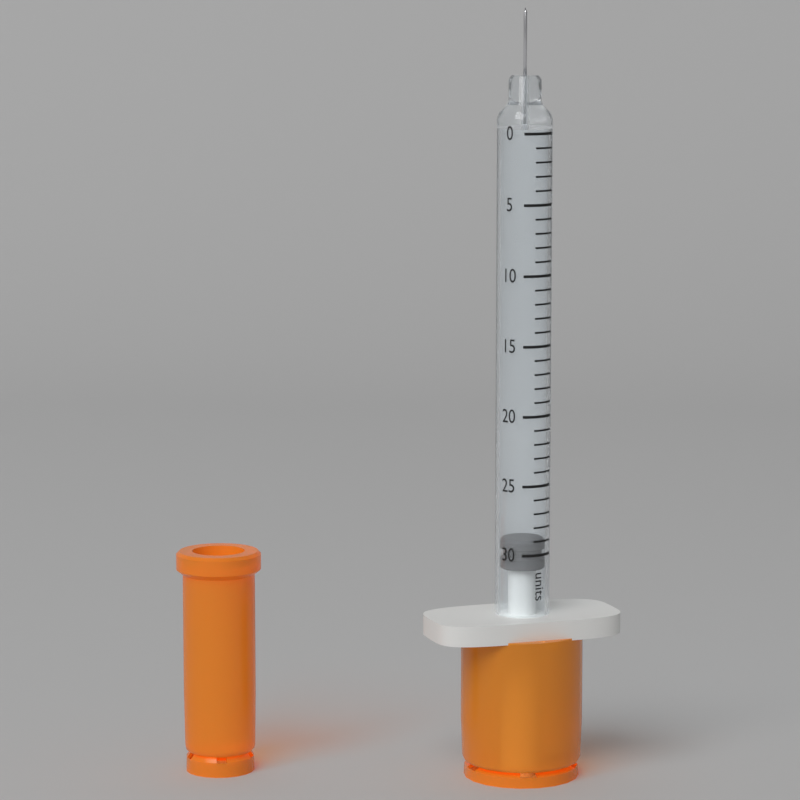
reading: 29 units
